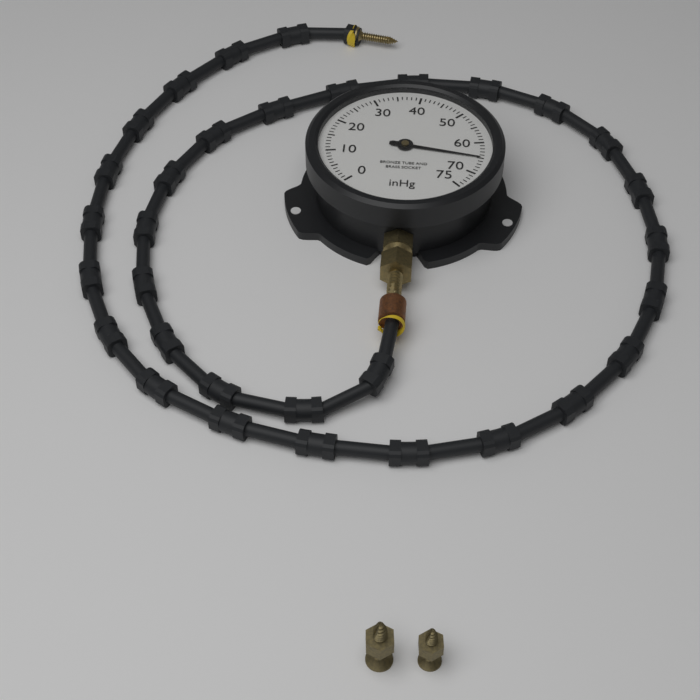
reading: 65 inHg
